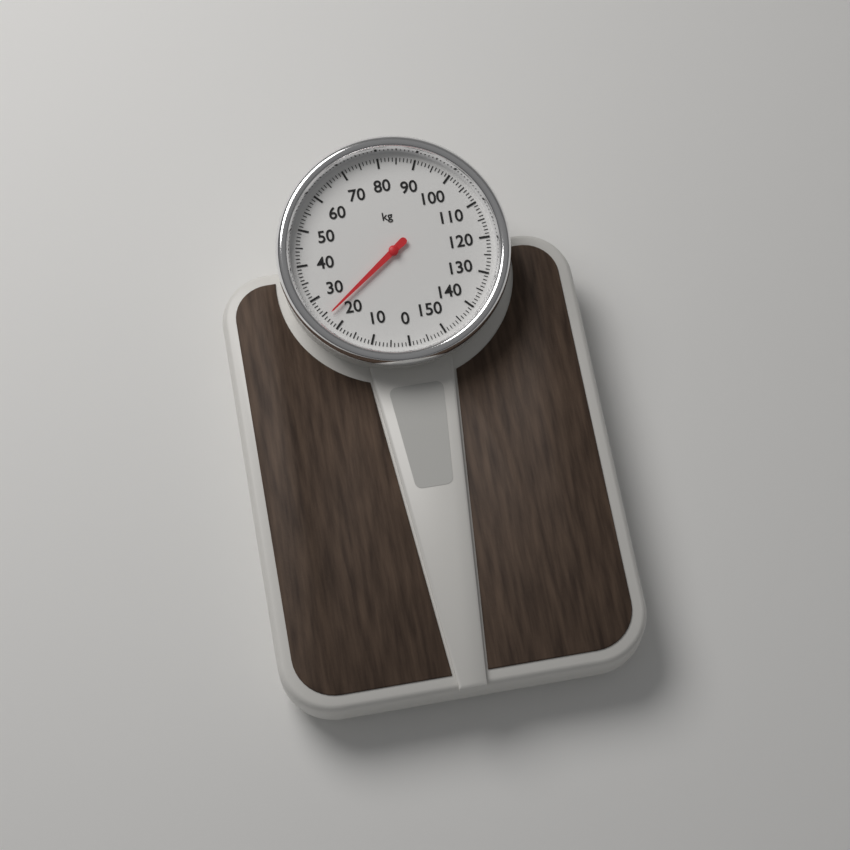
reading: 24 kg
